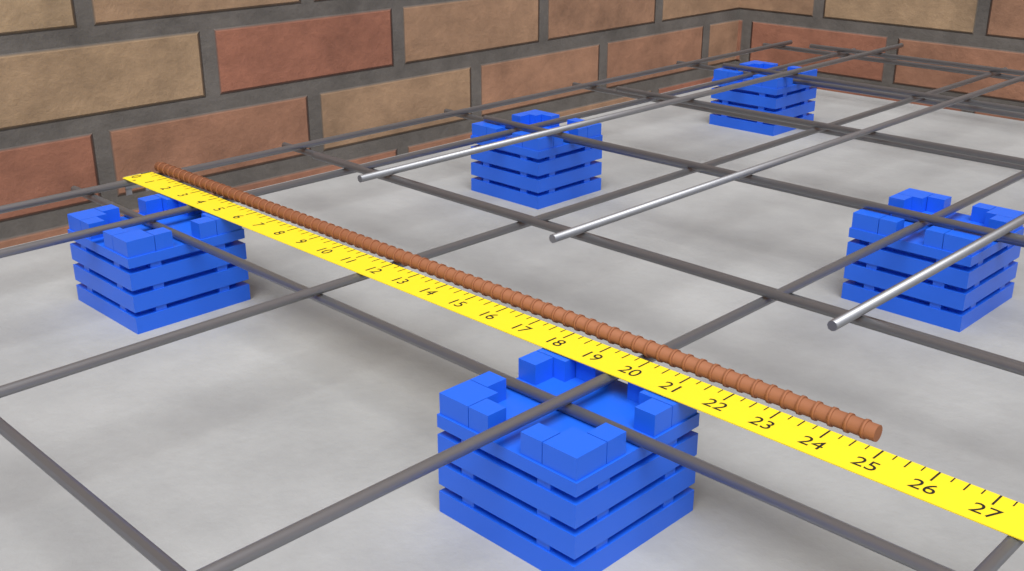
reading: 24.75 in
